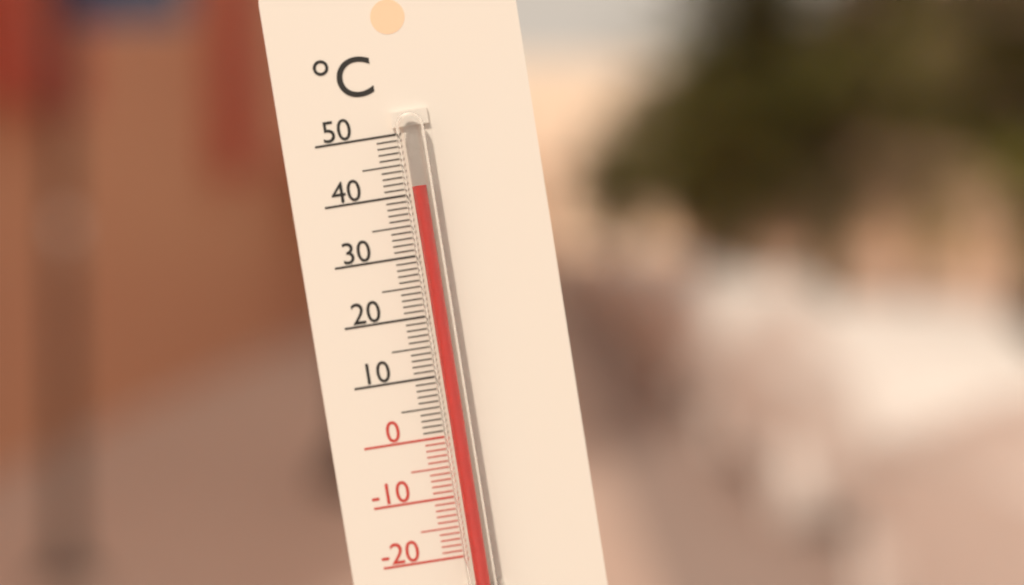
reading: 41 °C
